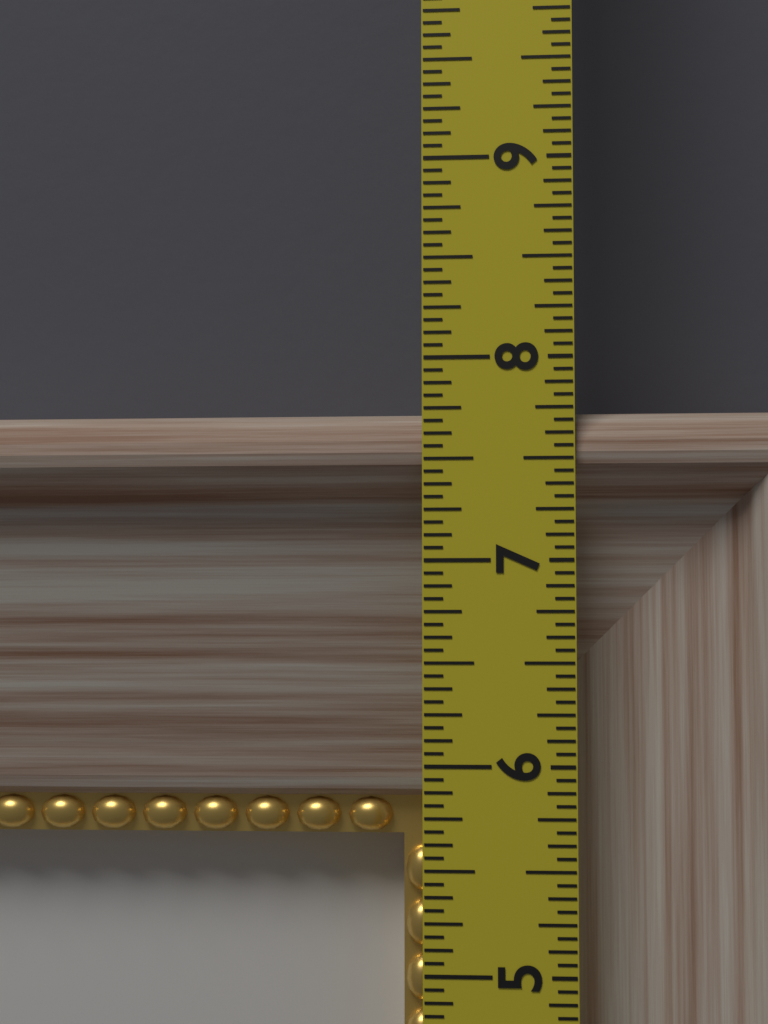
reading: 7.7500 in
